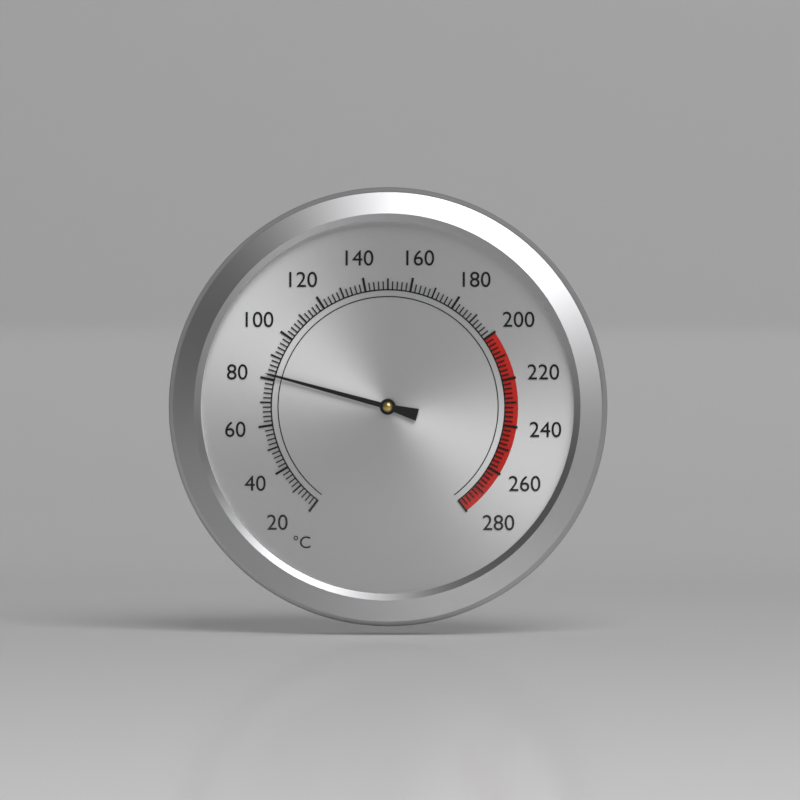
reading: 82 °C
